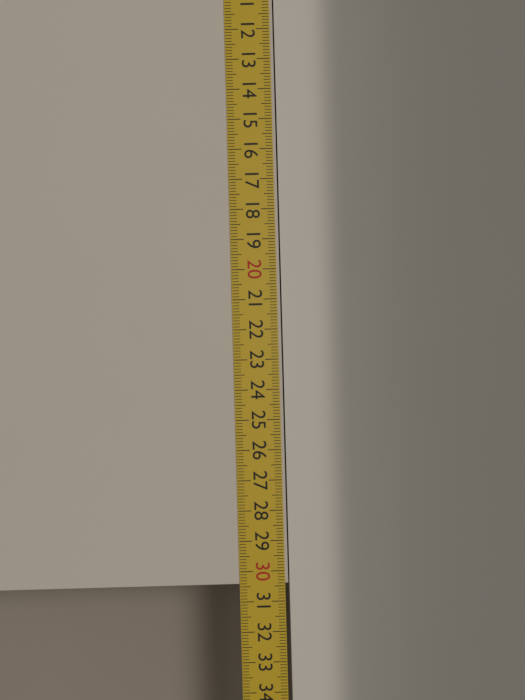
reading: 30.4 cm
